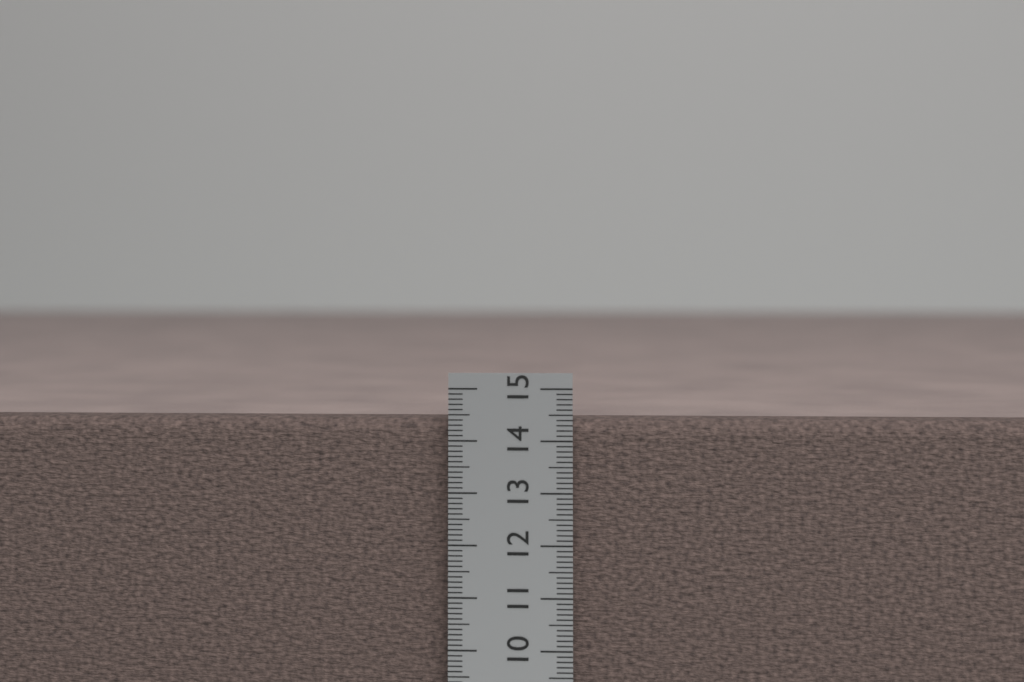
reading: 14.4 cm
